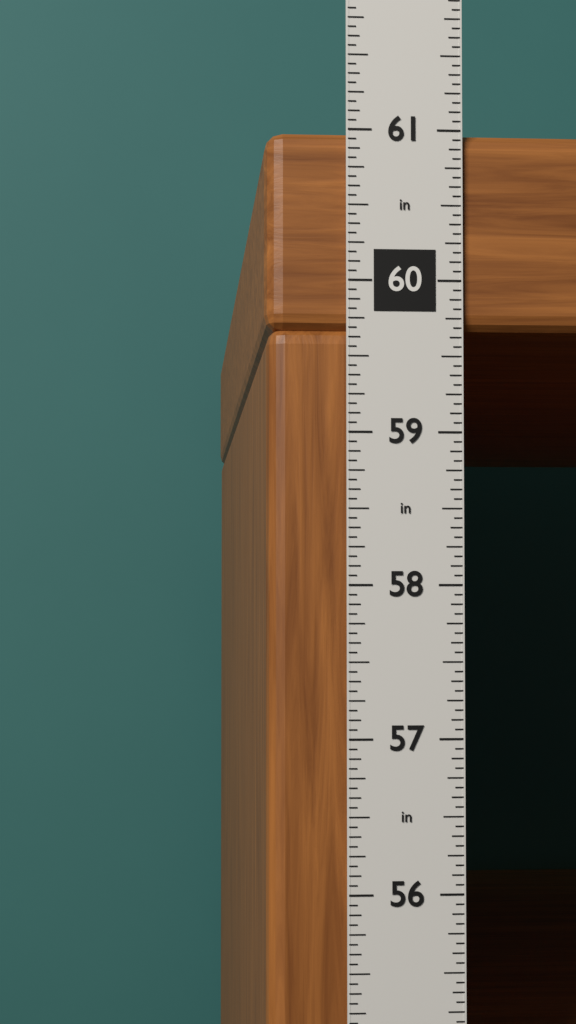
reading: 61.0000 in
